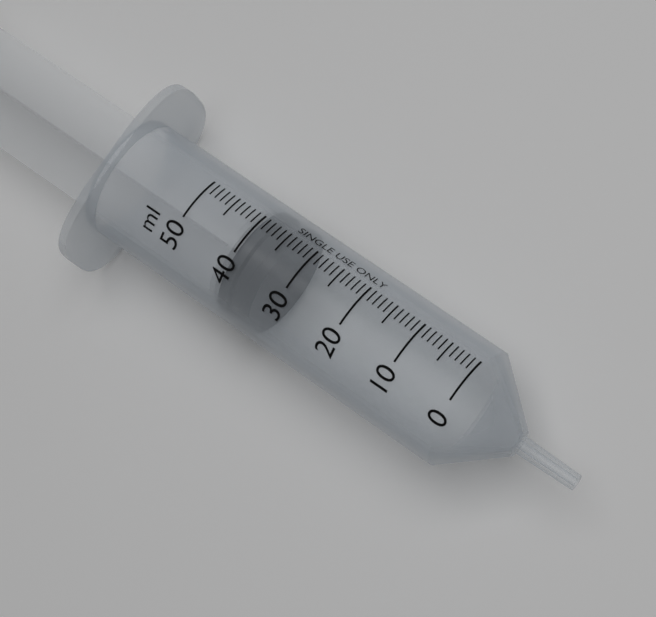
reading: 34 ml
